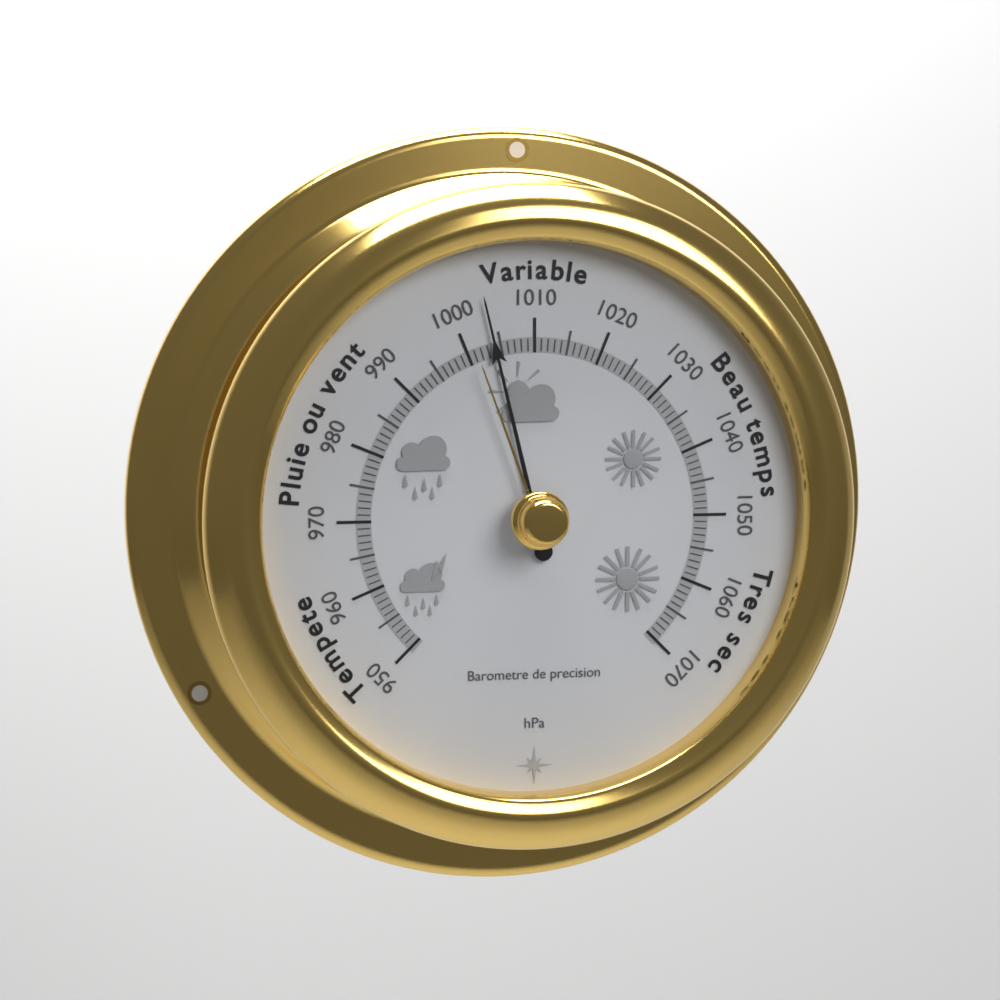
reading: 1004 hPa
